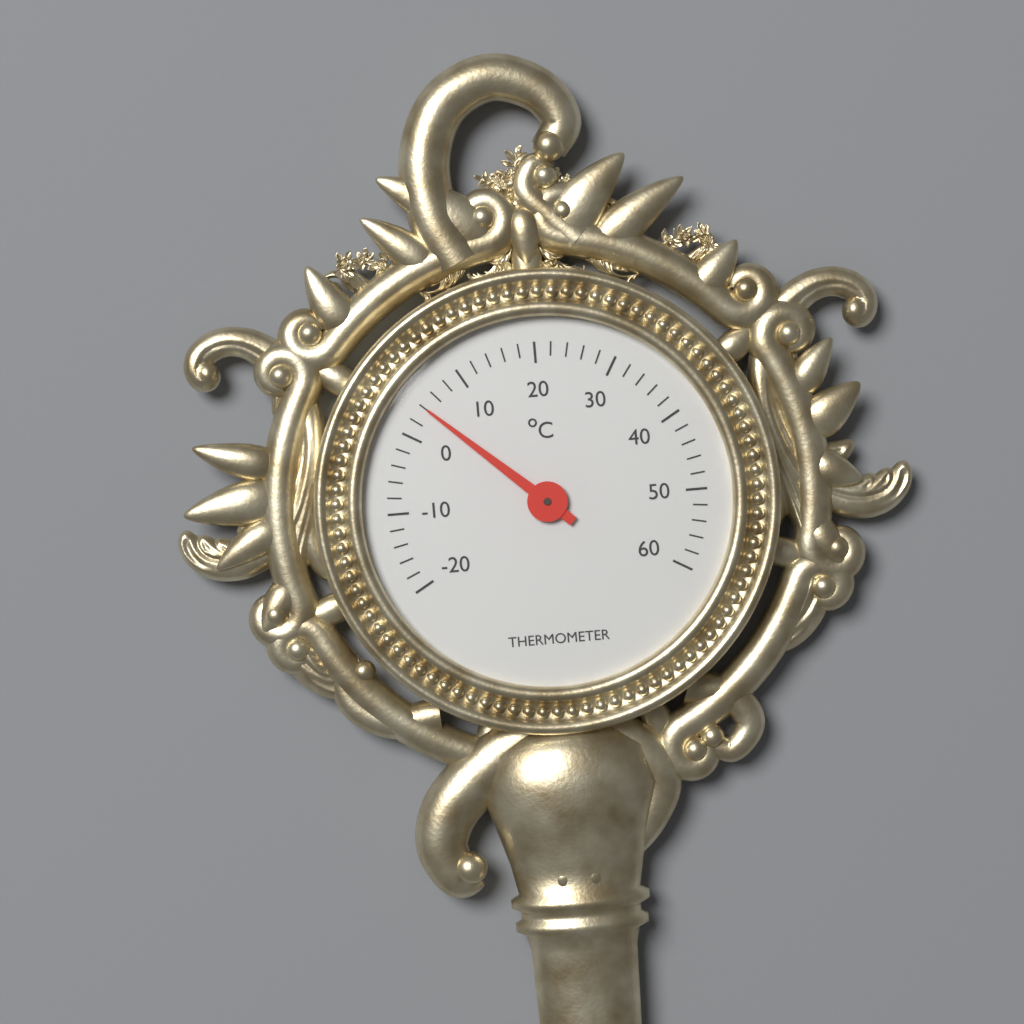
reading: 4 °C
